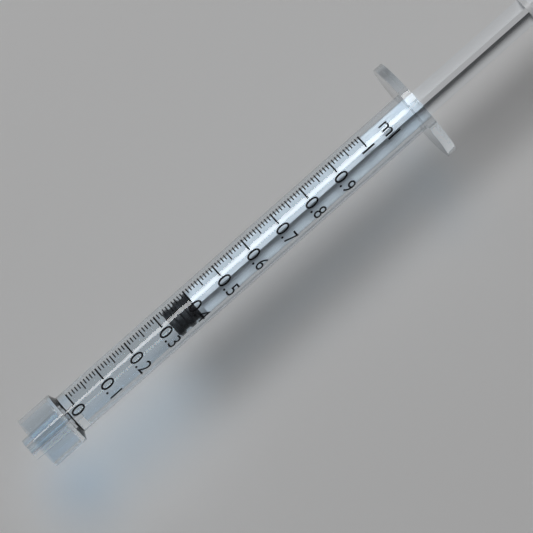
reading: 0.32 ml
